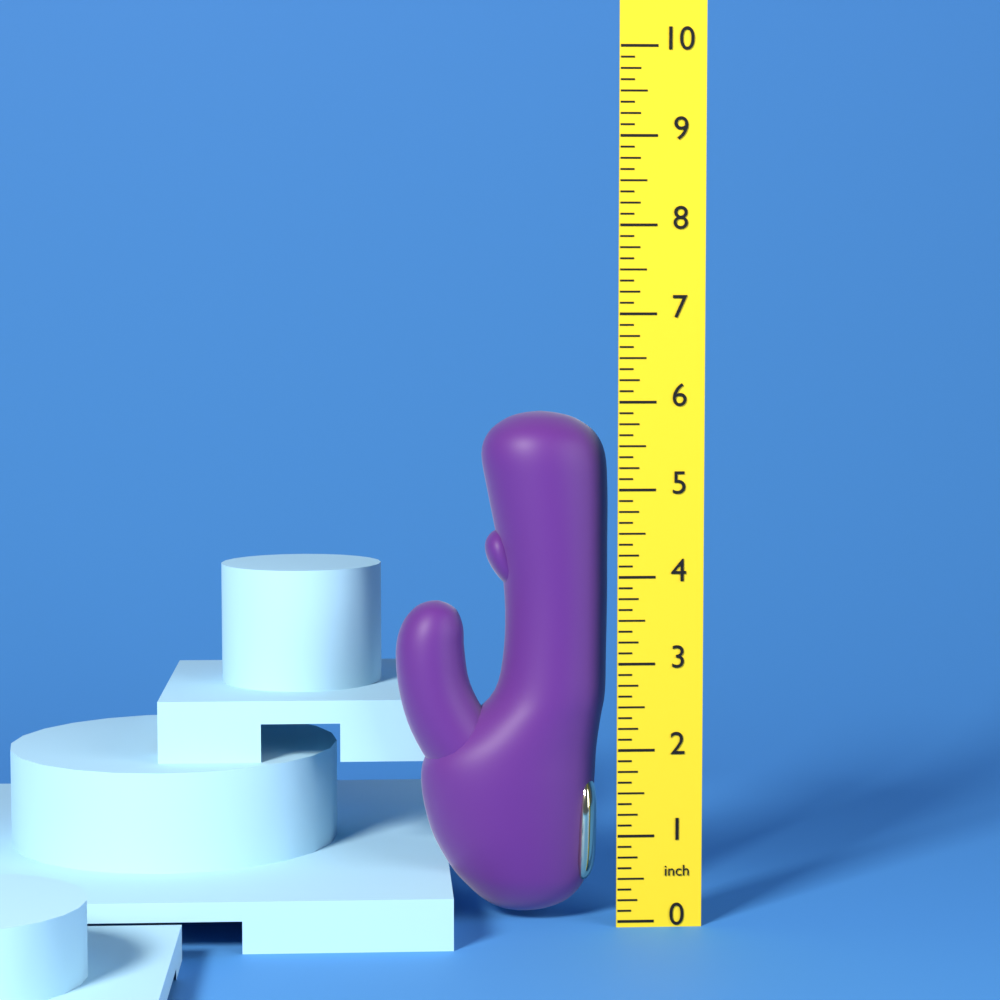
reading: 5.875 inch
